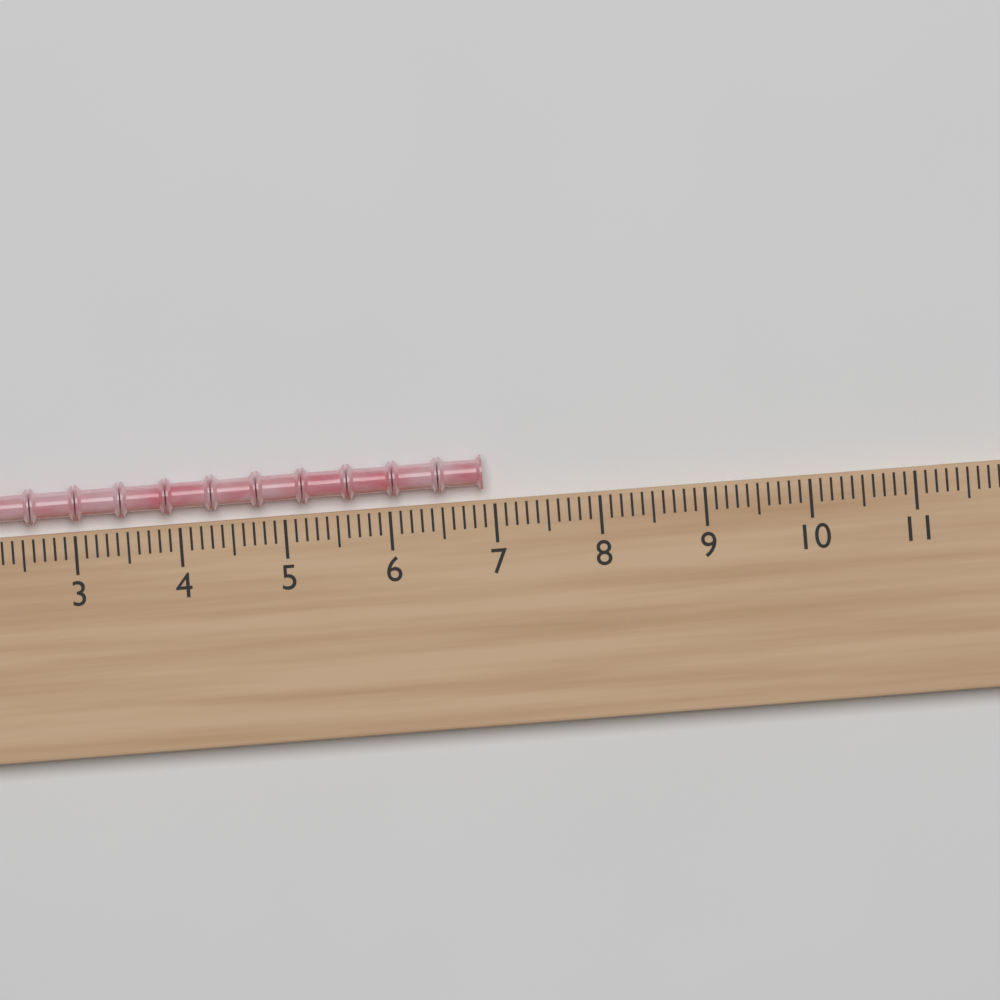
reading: 6.9 (no unit)
